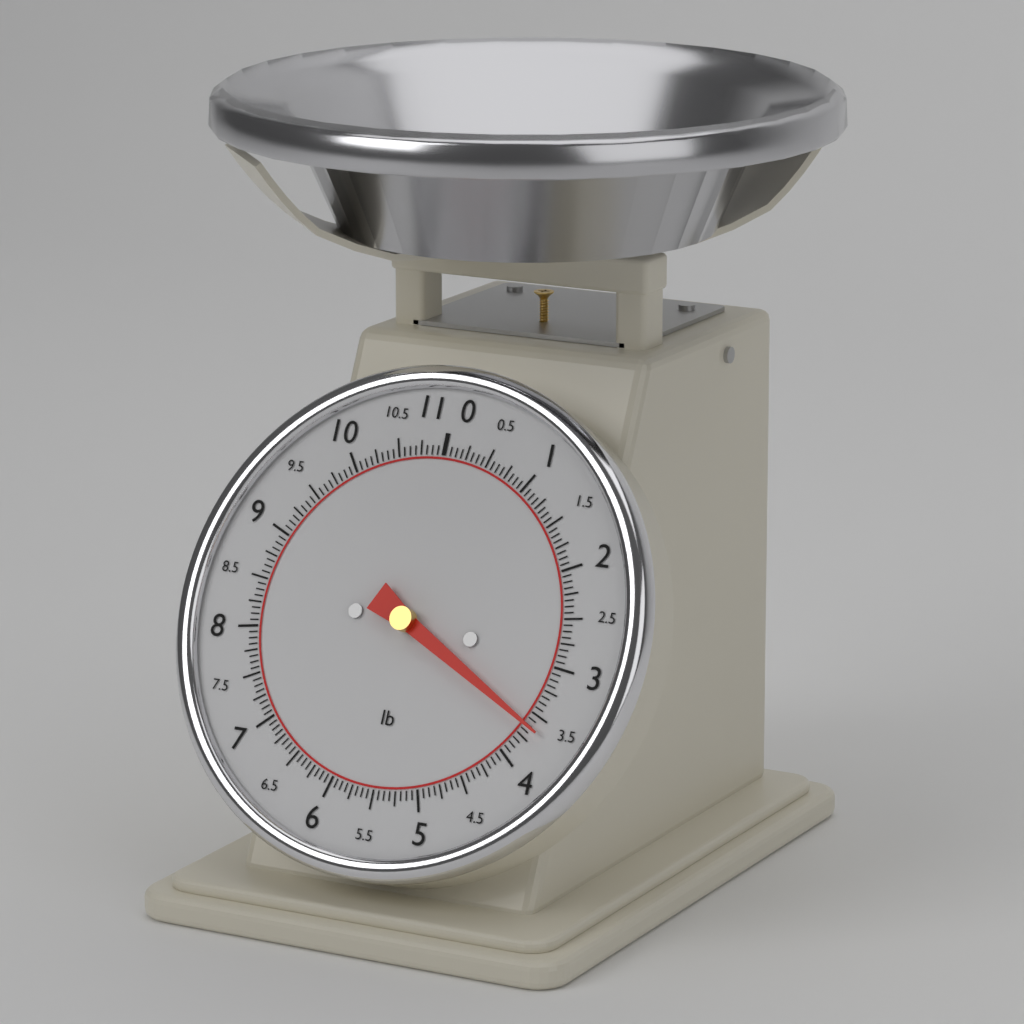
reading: 3.6250 lb
